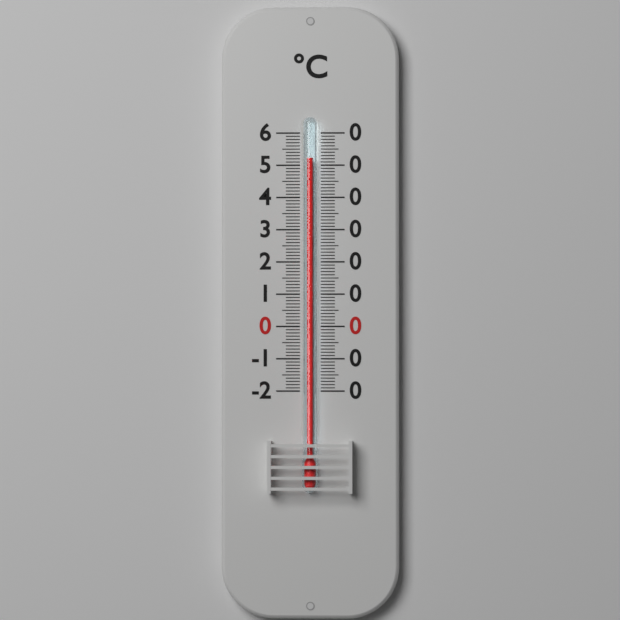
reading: 52 °C
